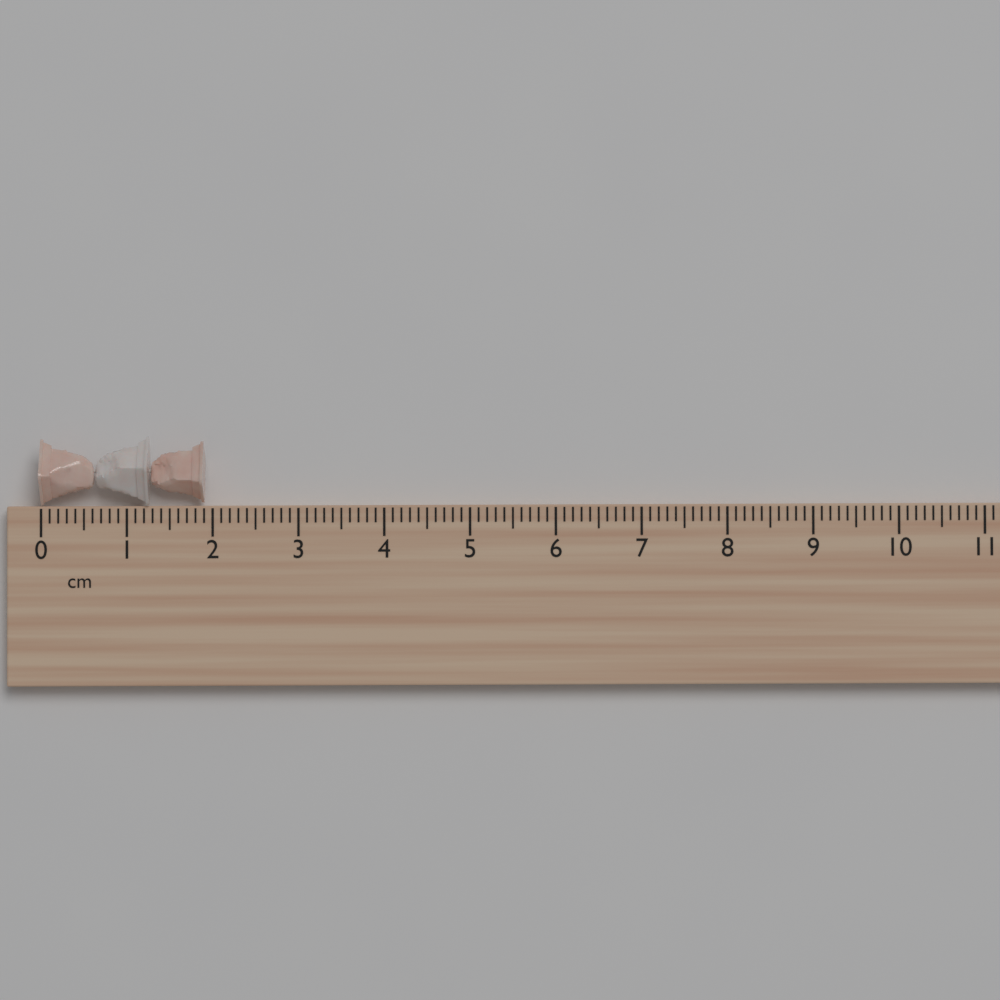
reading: 1.9 cm
